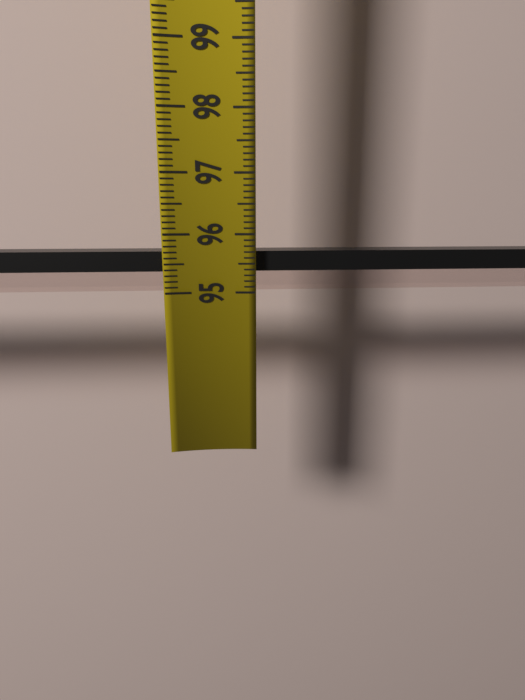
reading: 95.7 (no unit)
